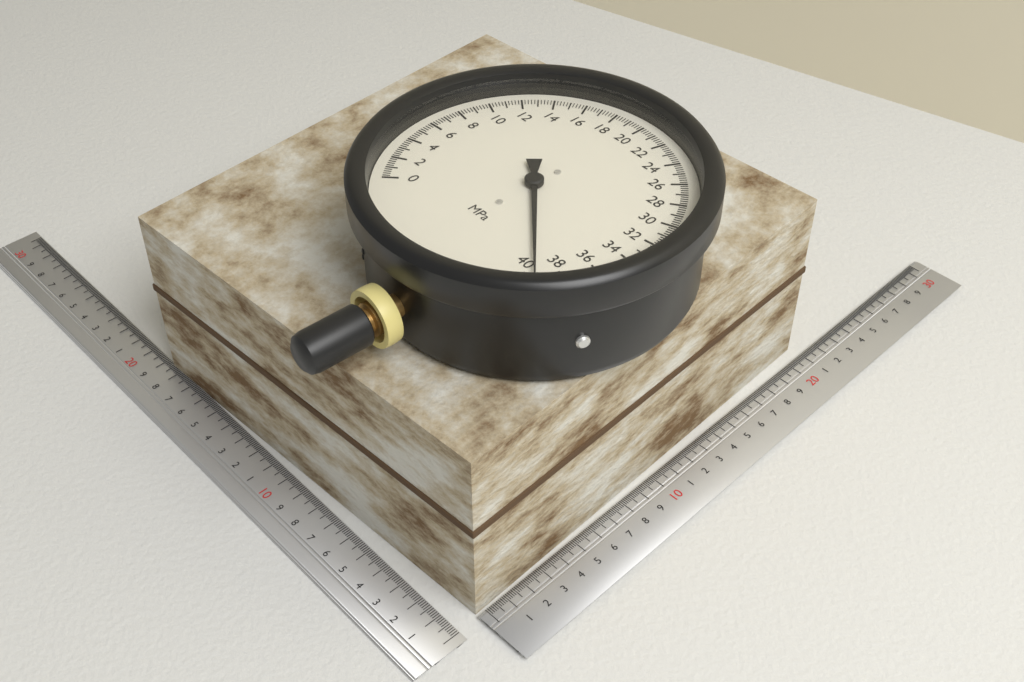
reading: 39.4 MPa
